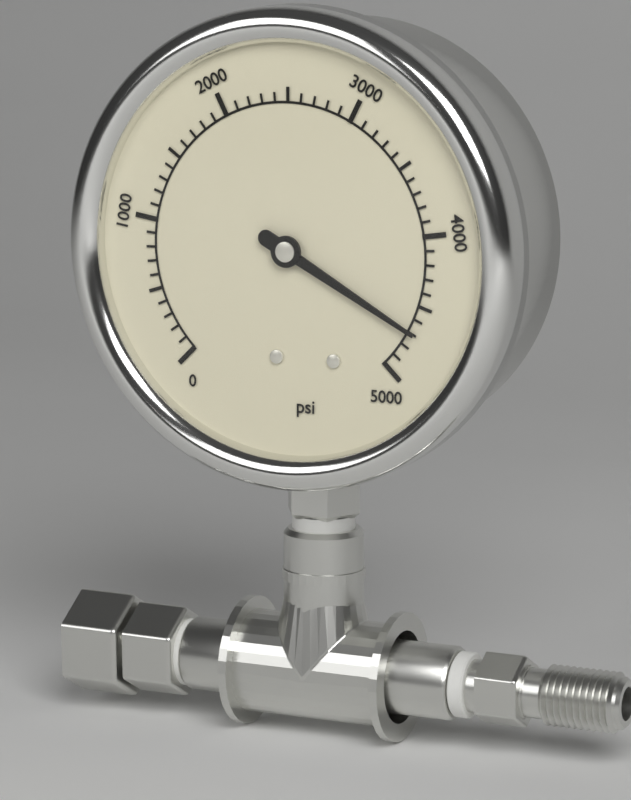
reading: 4700 psi
